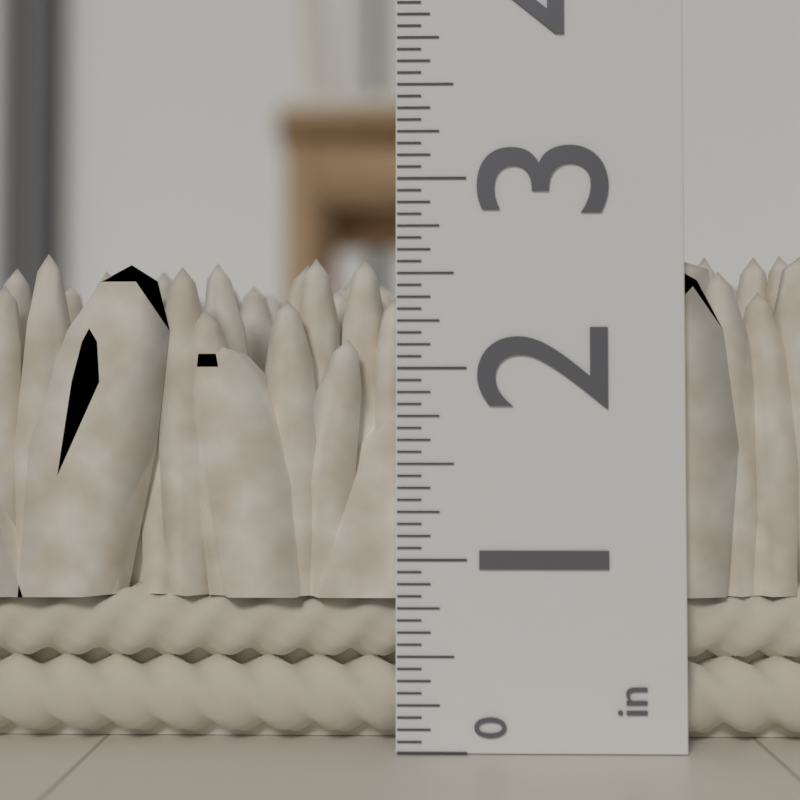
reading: 2.6250 in
